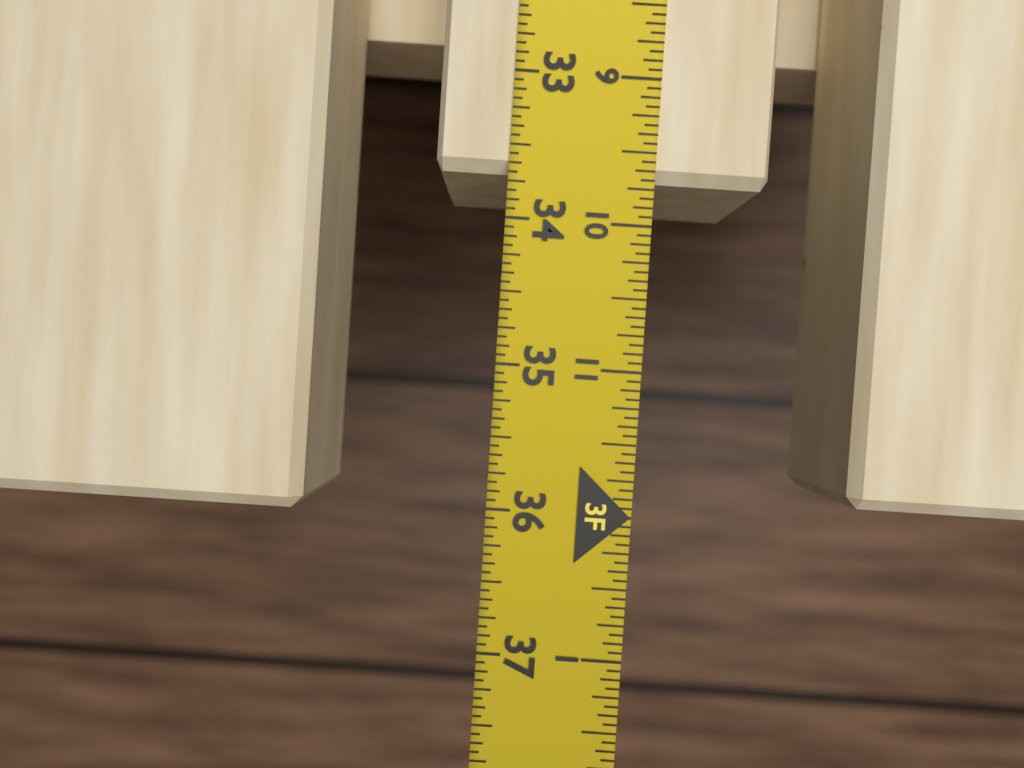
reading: 33.6875 in
